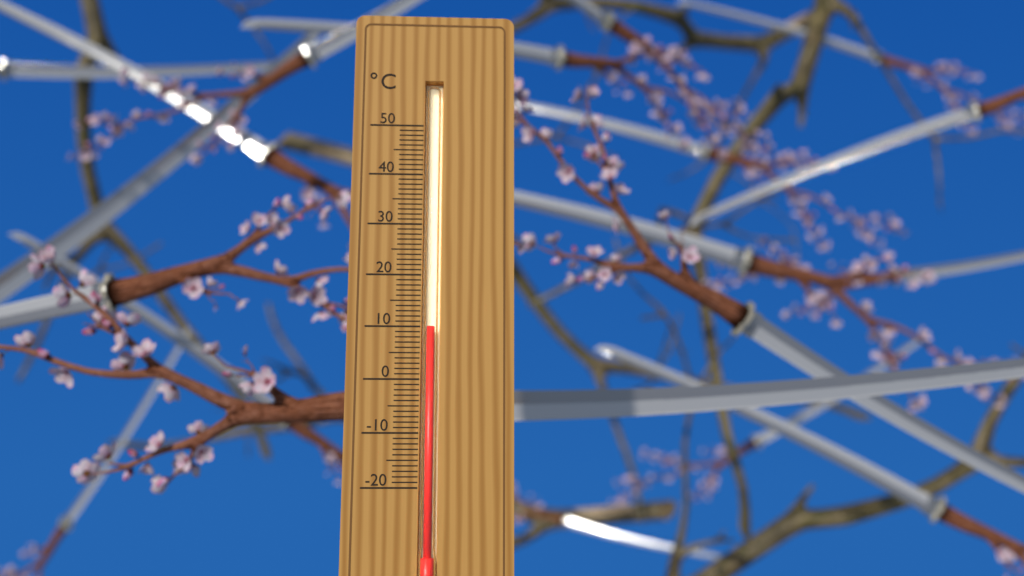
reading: 10 °C
